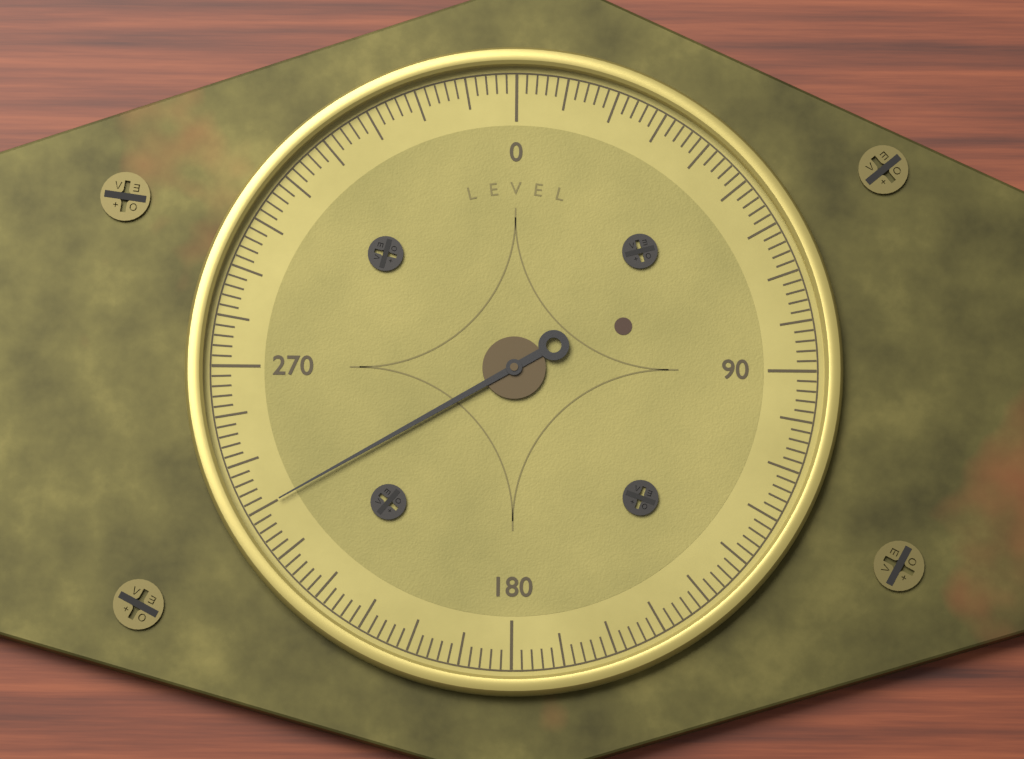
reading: 240 (no unit)
